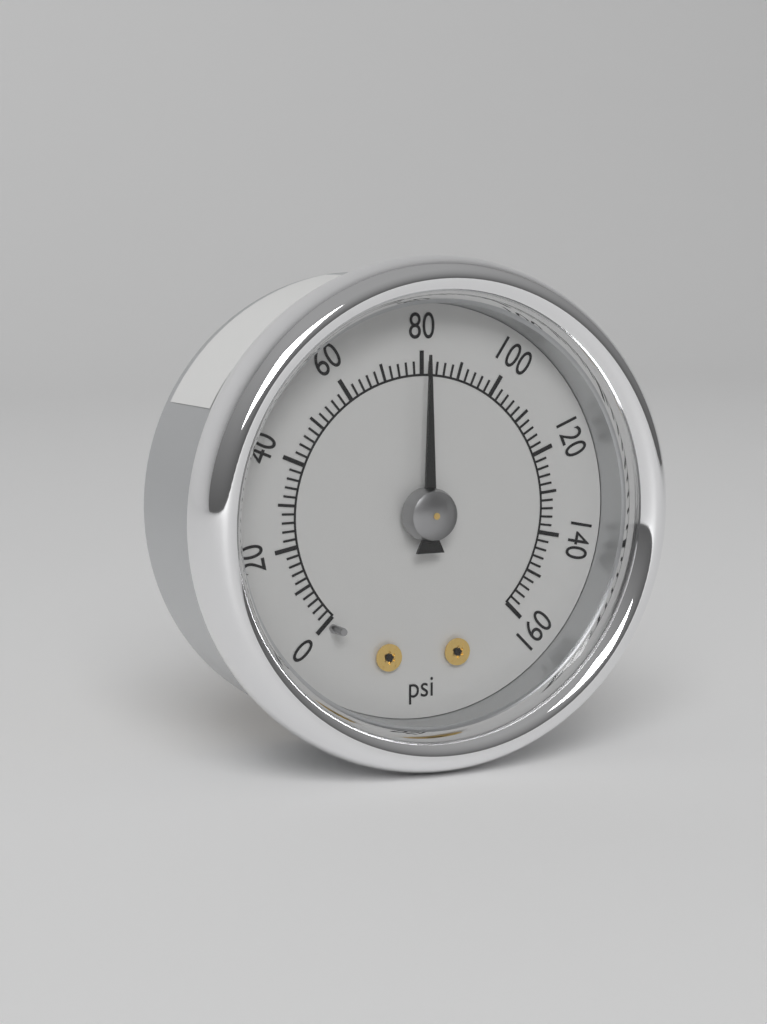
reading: 80 psi
